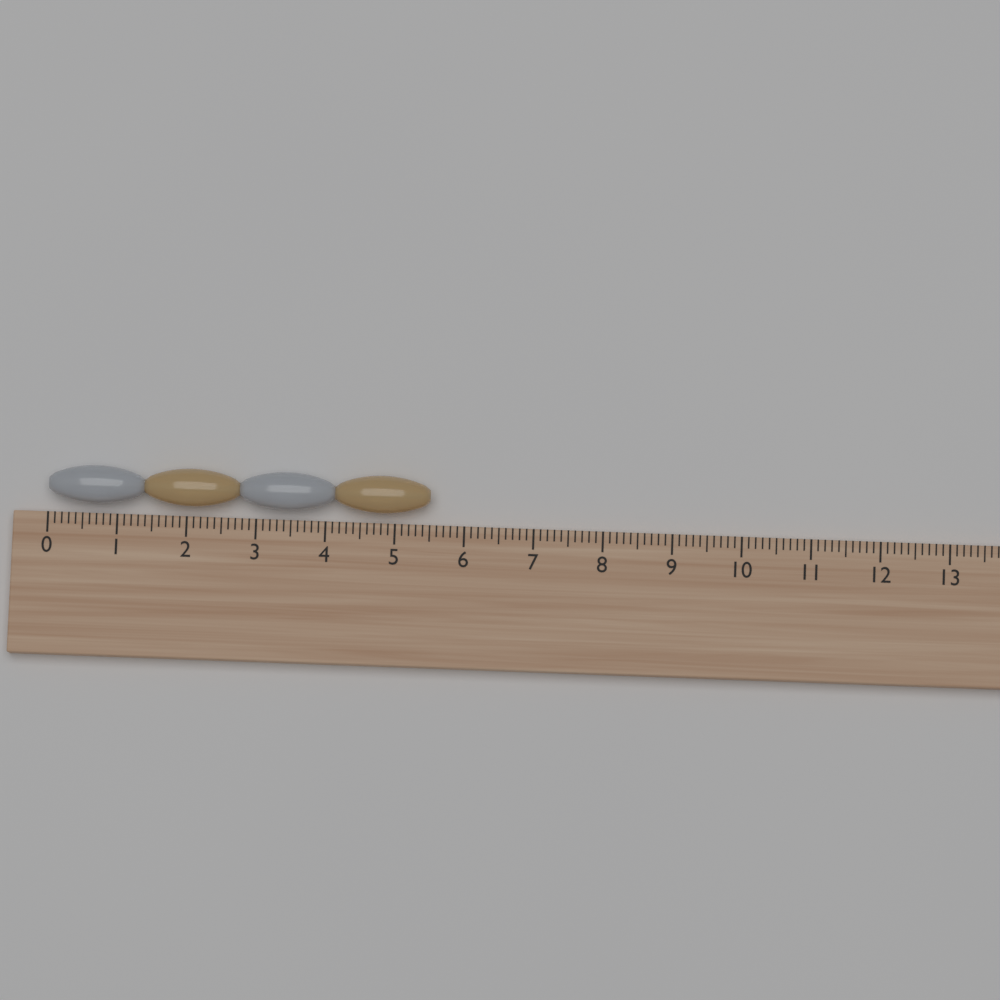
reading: 5.5 (no unit)
